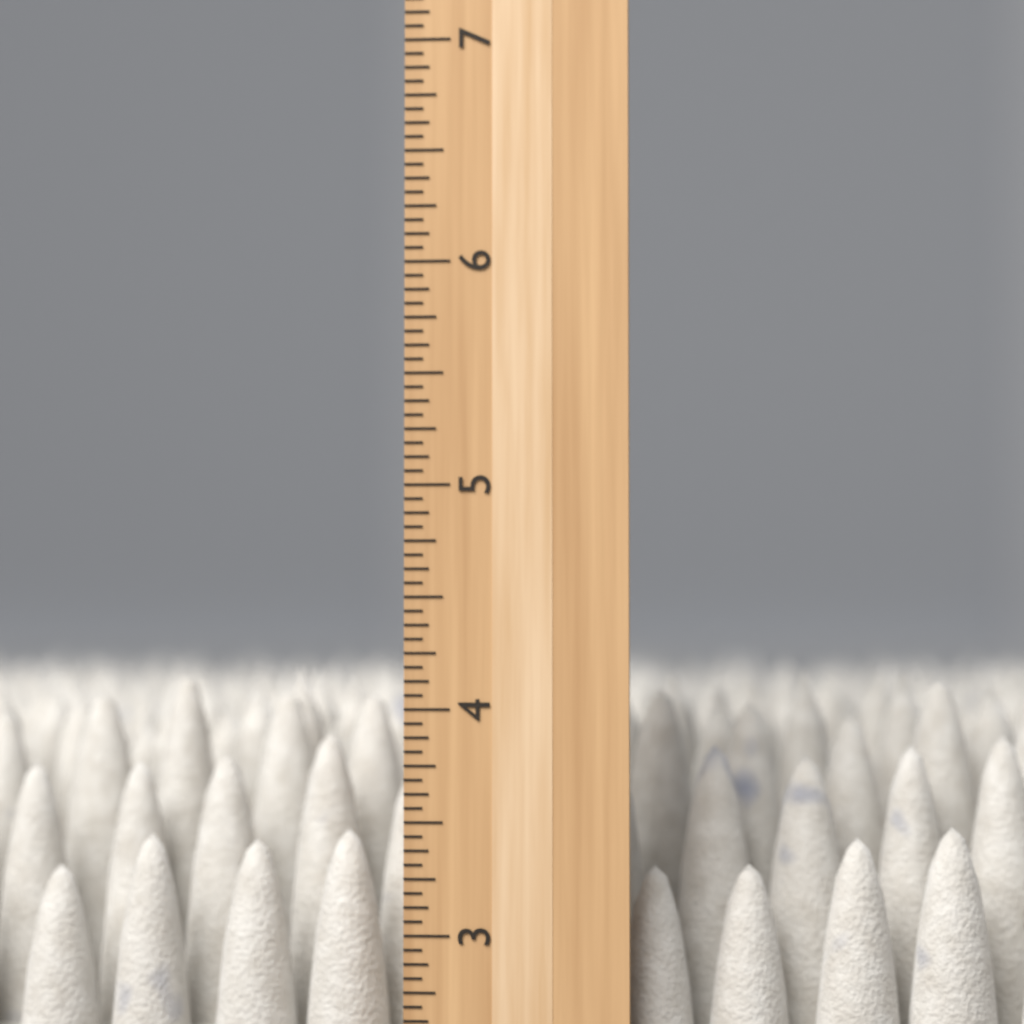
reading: 4.1875 inch
